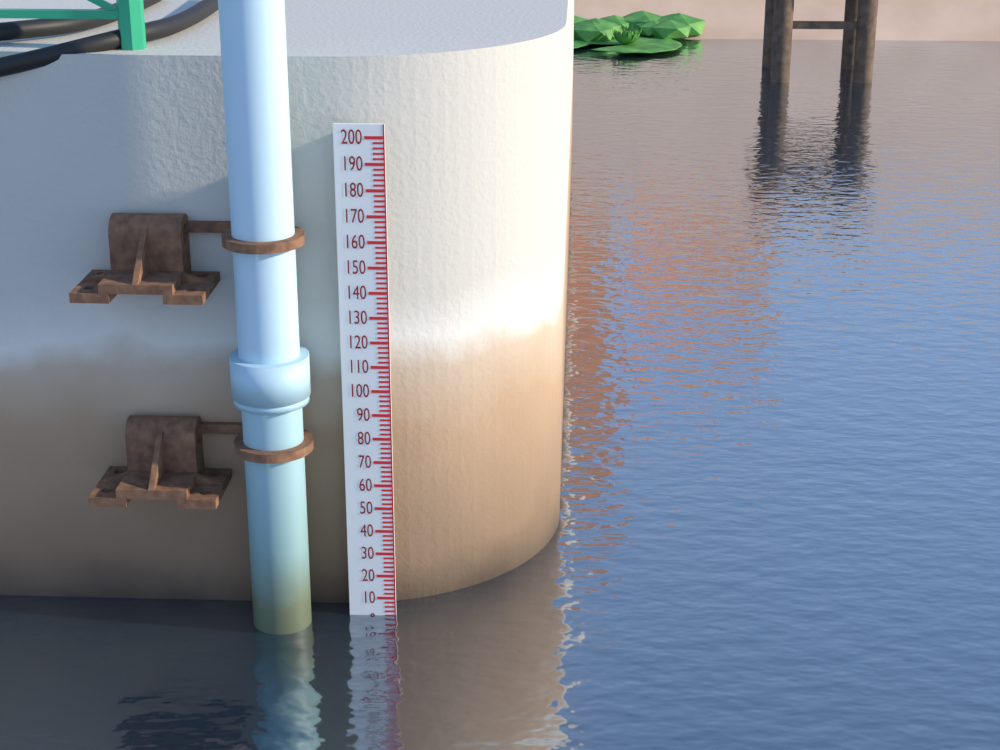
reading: 2 (no unit)
